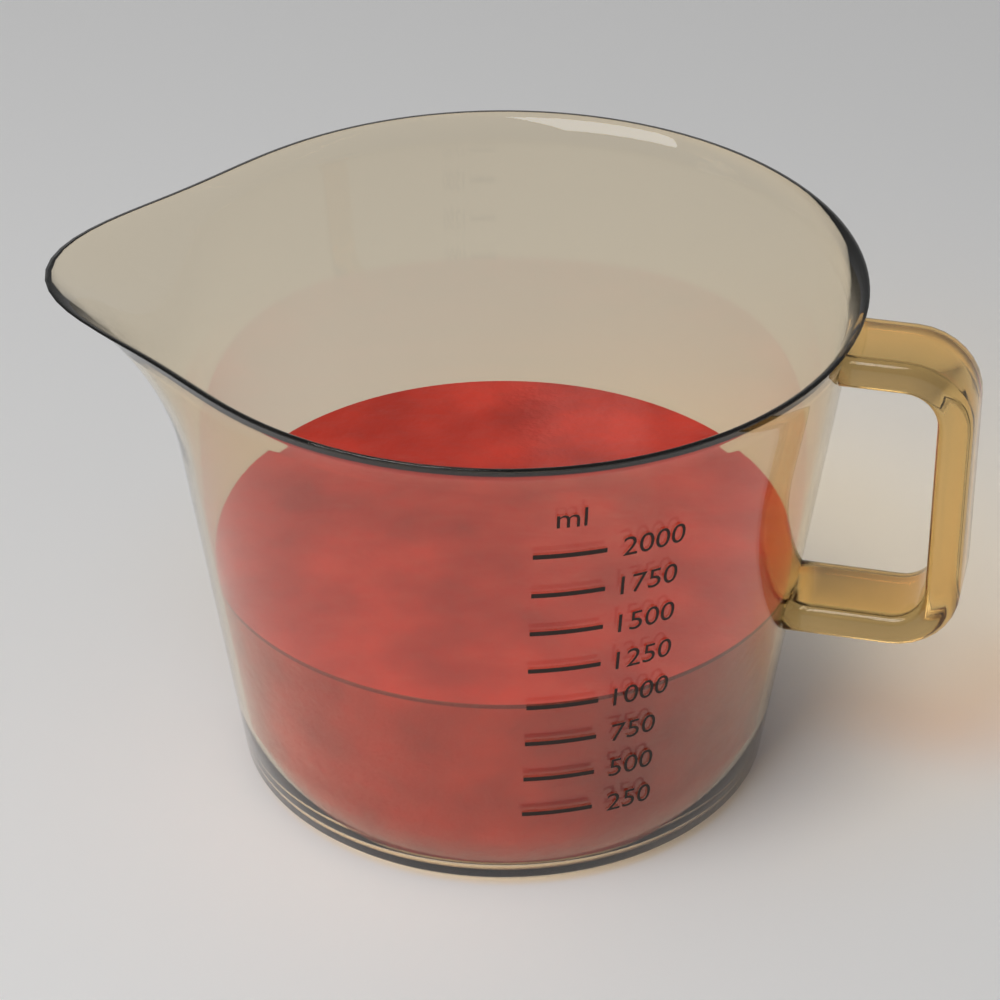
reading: 1000 ml
